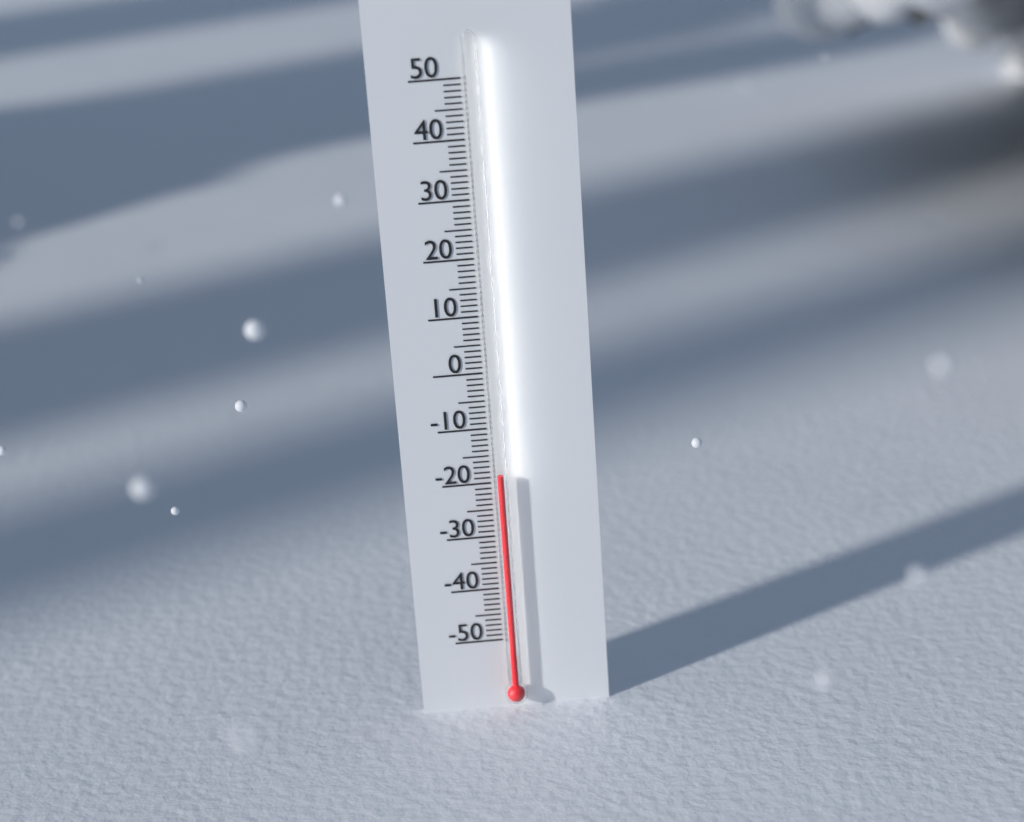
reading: -18 (no unit)
